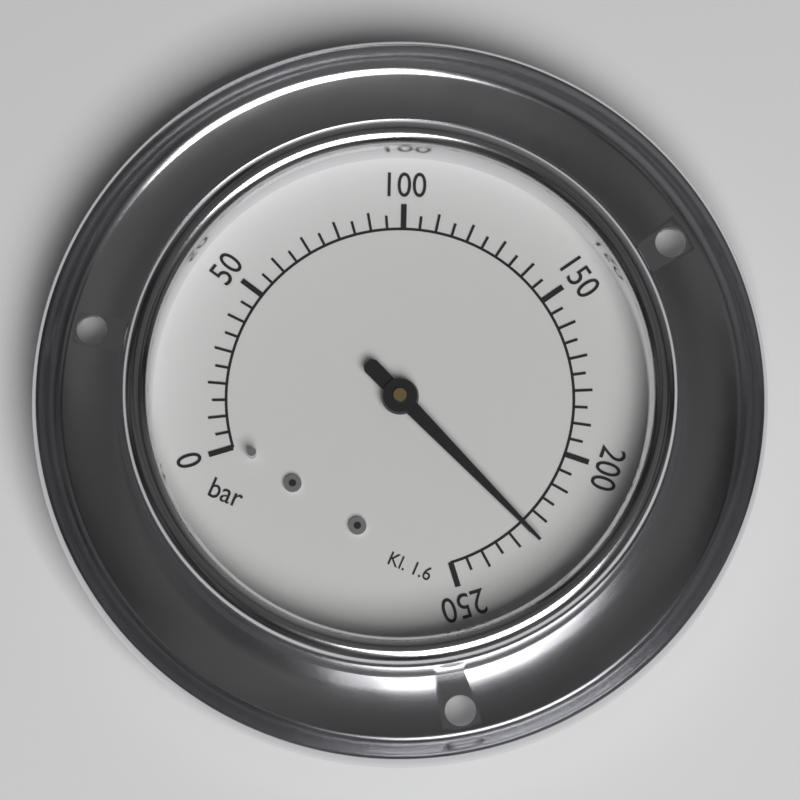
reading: 225 bar
